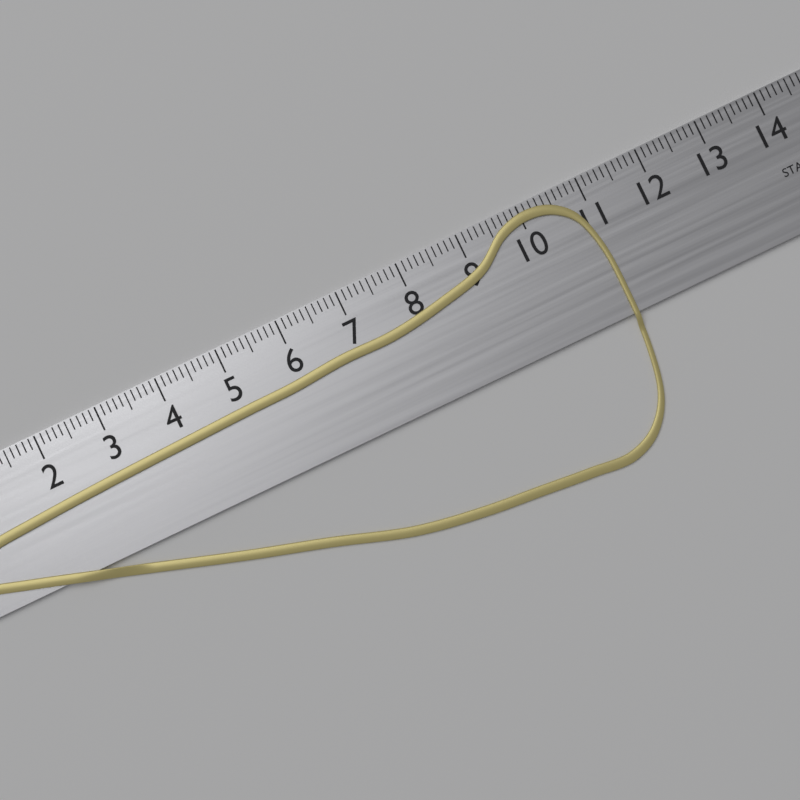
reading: 11.0 cm
